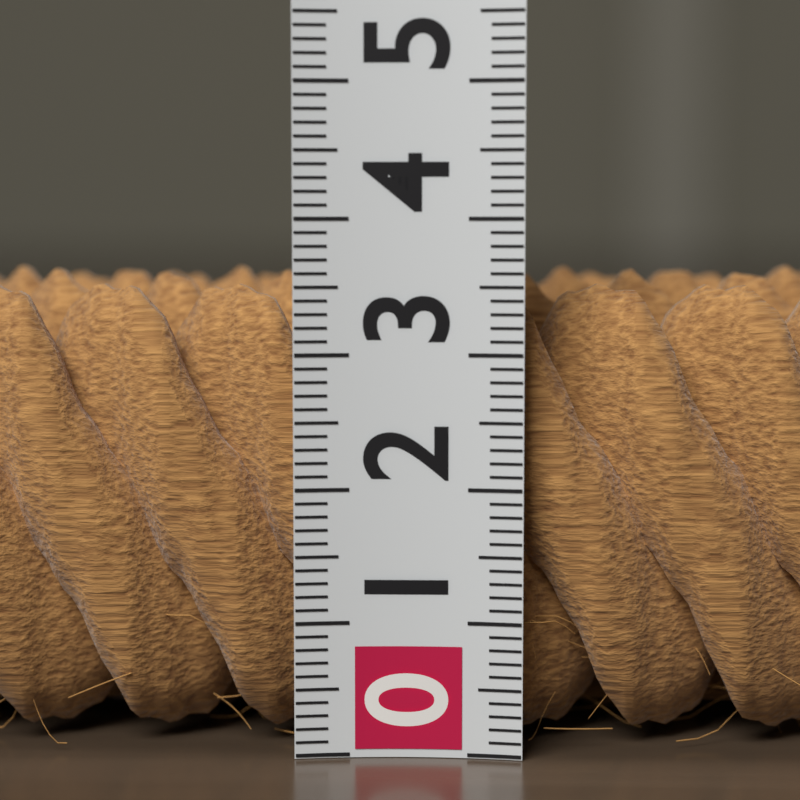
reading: 3.6 (no unit)
